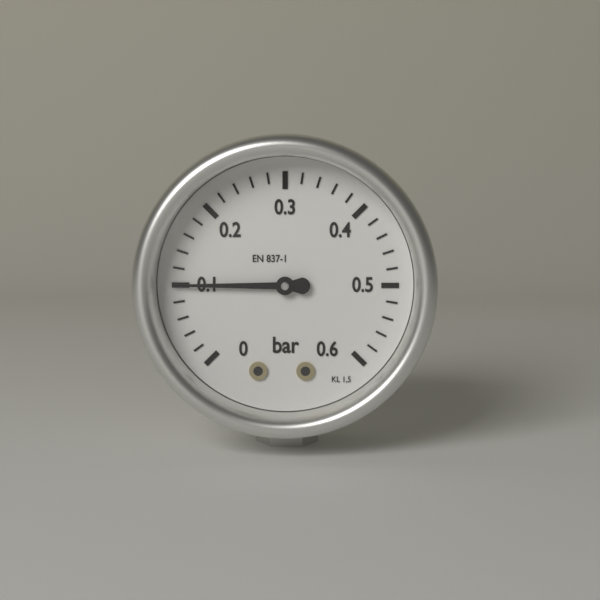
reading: 0.10 bar
